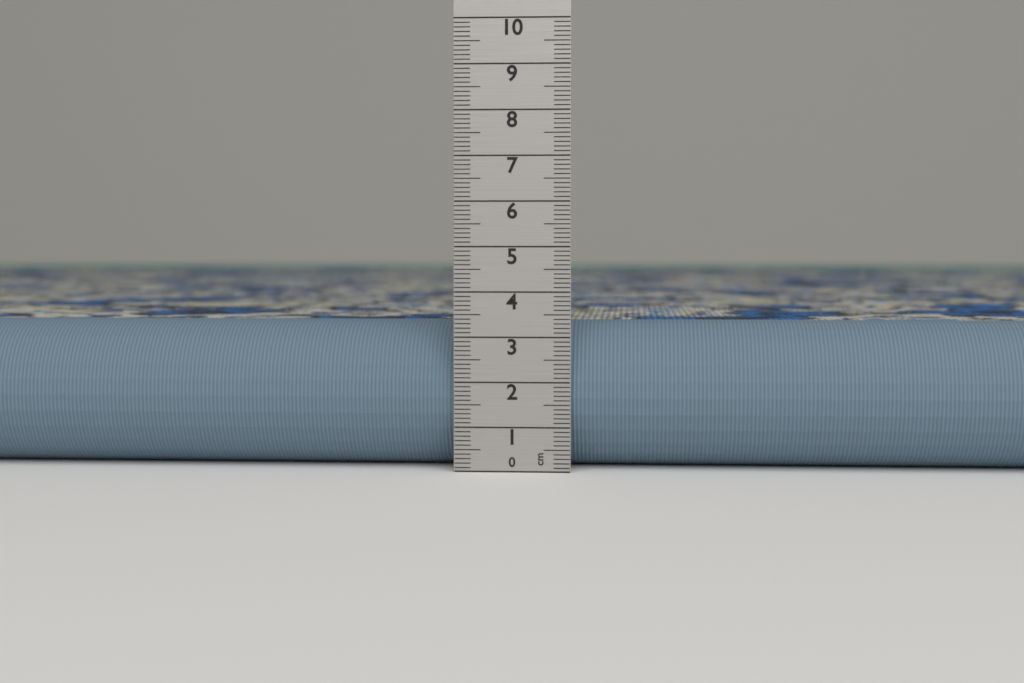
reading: 3.3 cm
